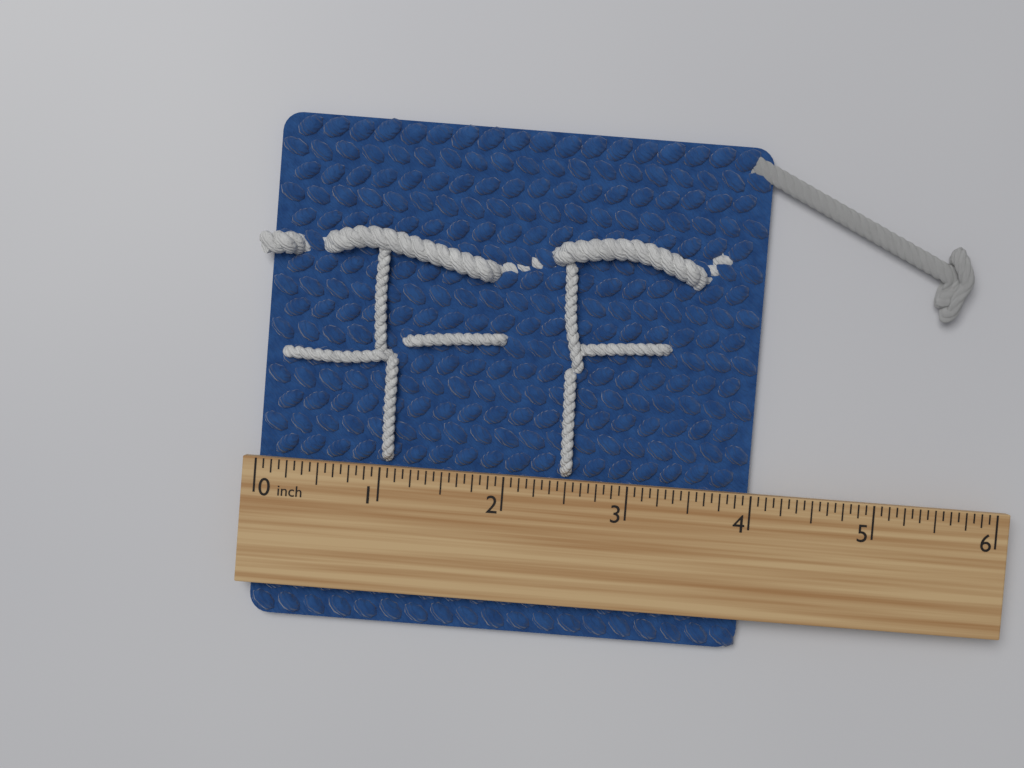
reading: 4.0000 inch
